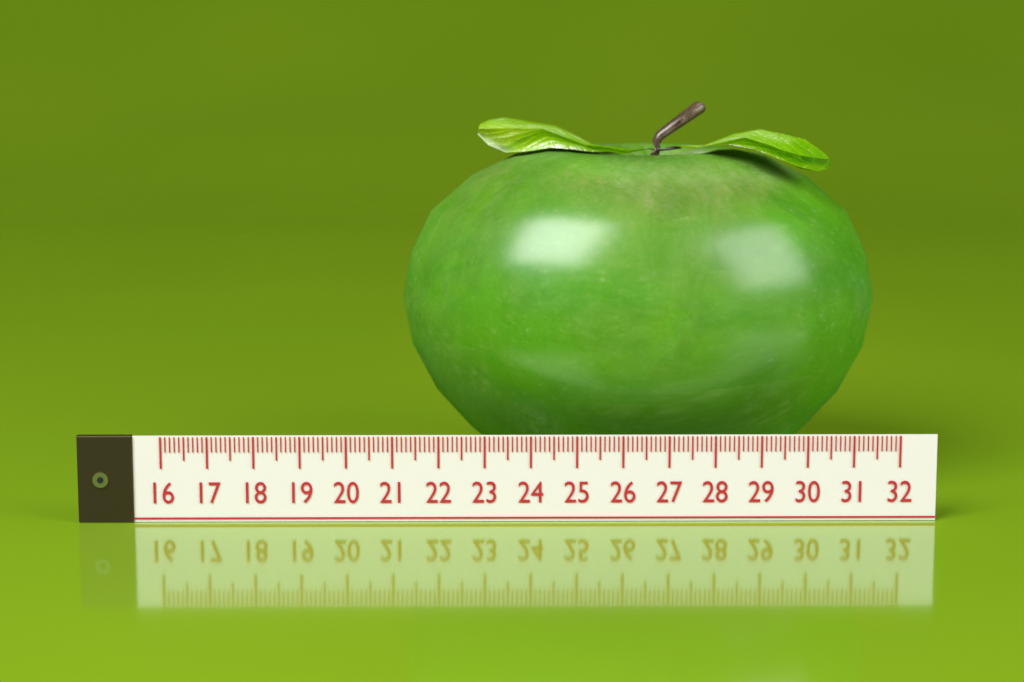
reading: 21.1 (no unit)
